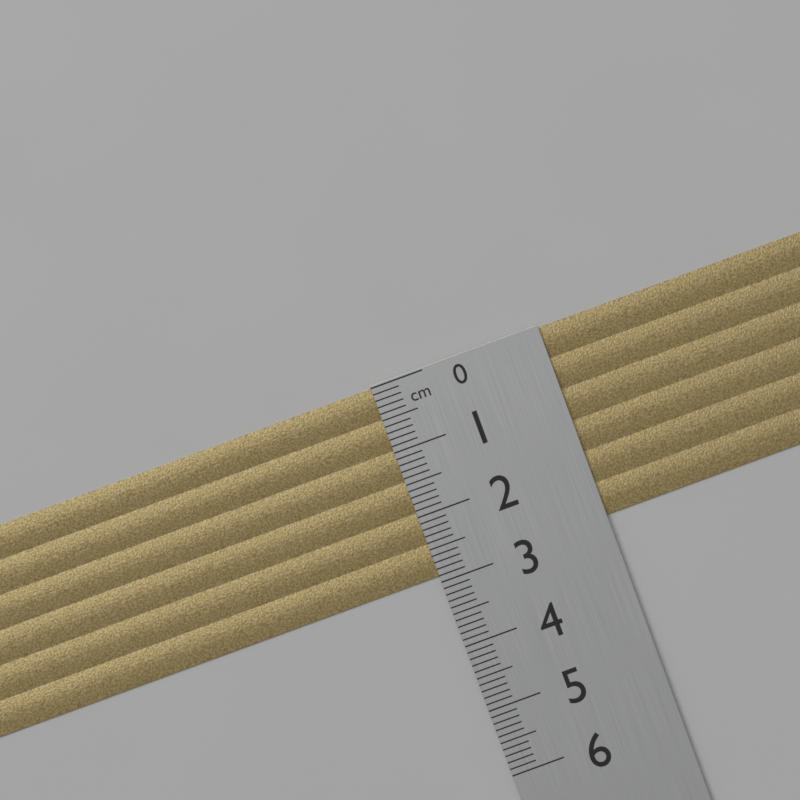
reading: 2.9 cm
